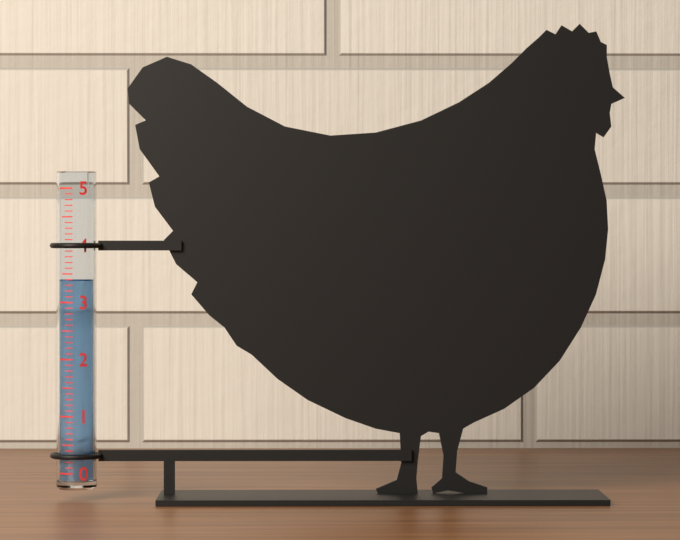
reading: 3.4 (no unit)
